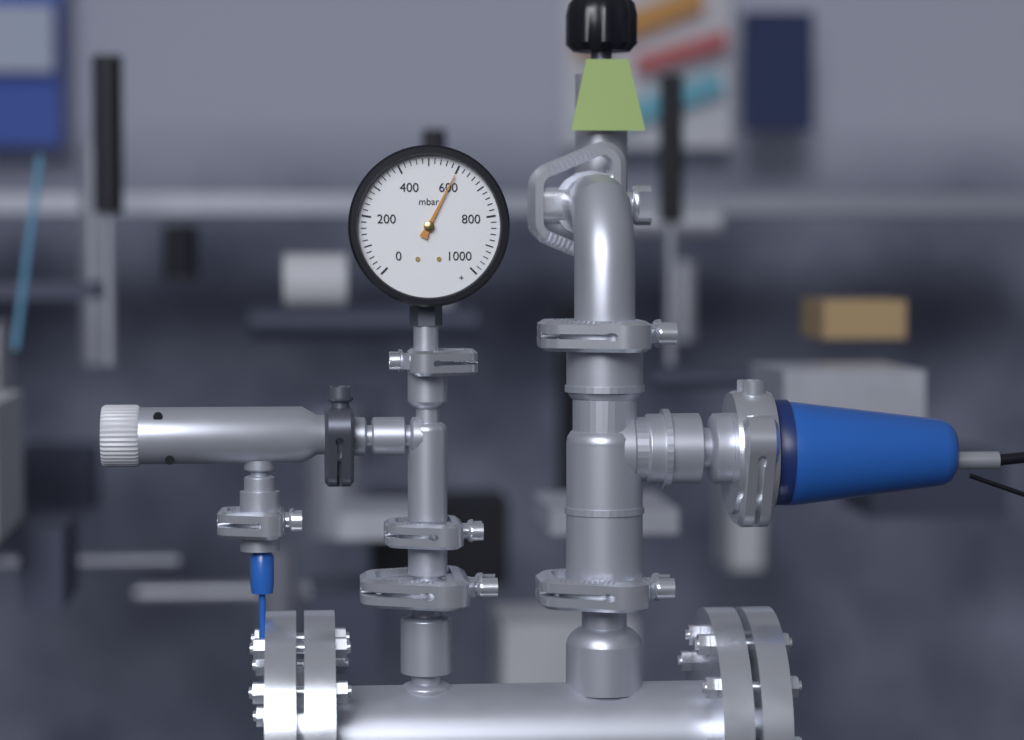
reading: 600 mbar
